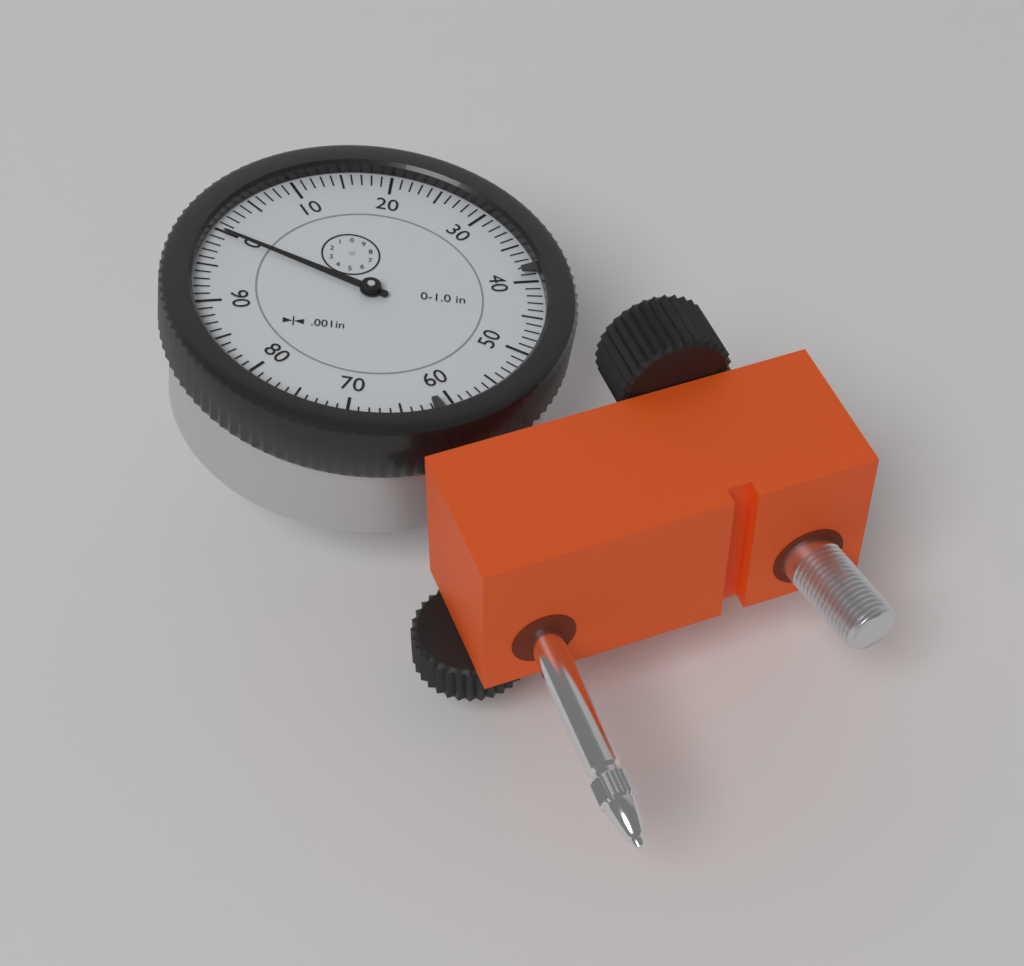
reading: 0 in
